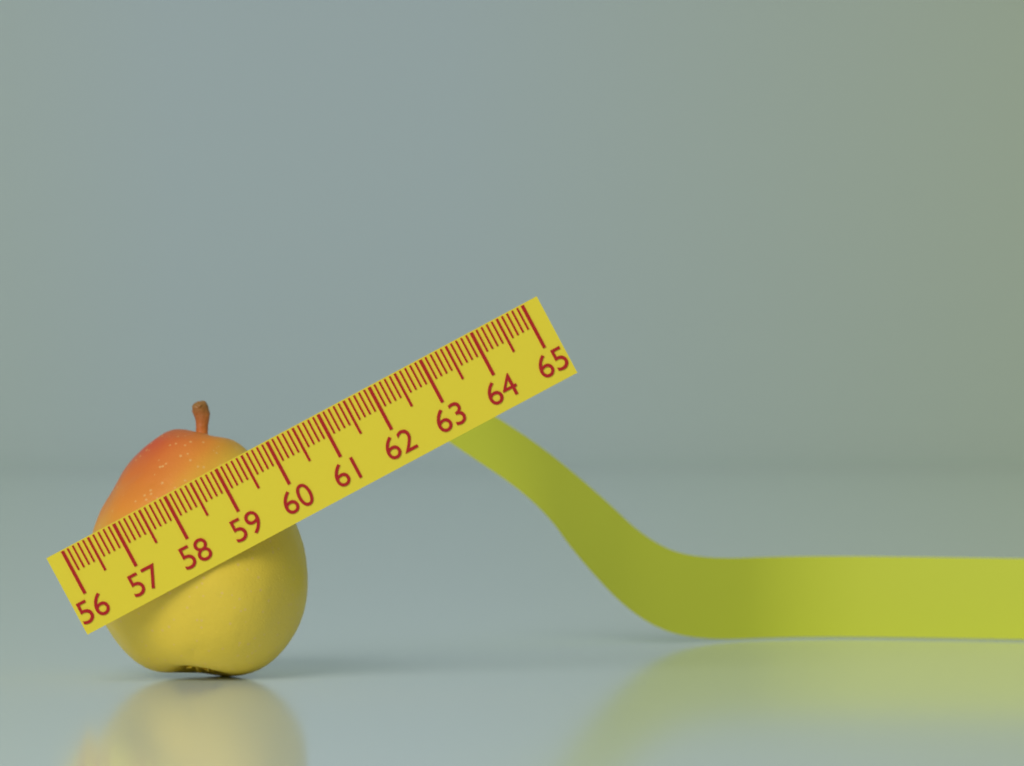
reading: 59.8 (no unit)
